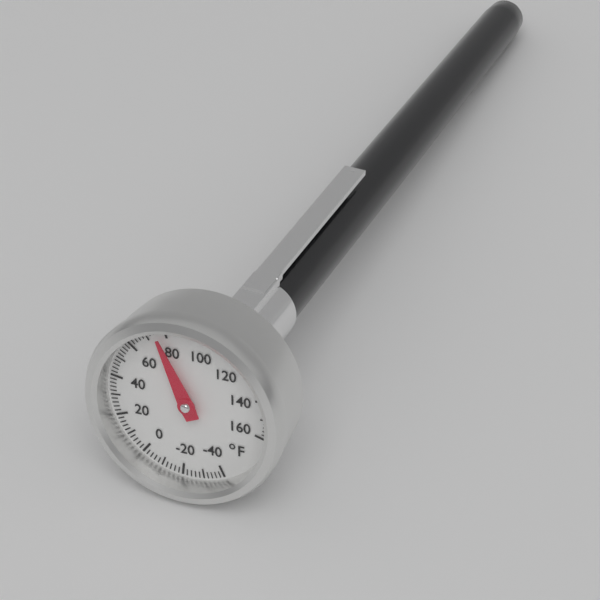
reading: 76 °F
